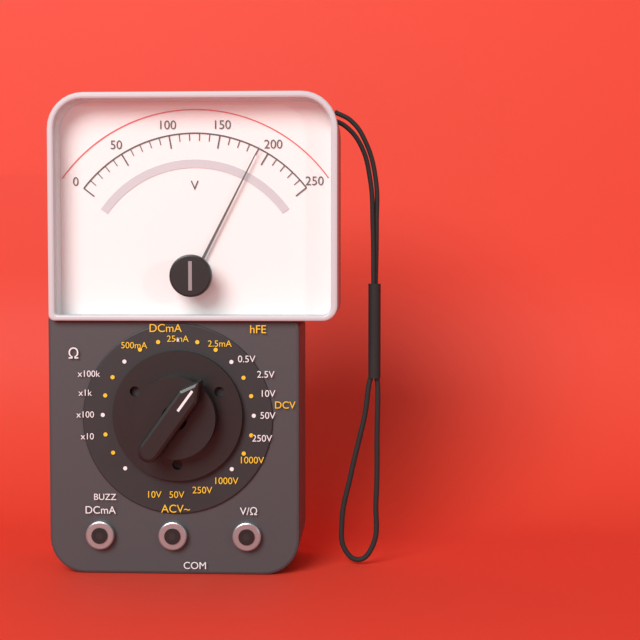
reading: 190 V
